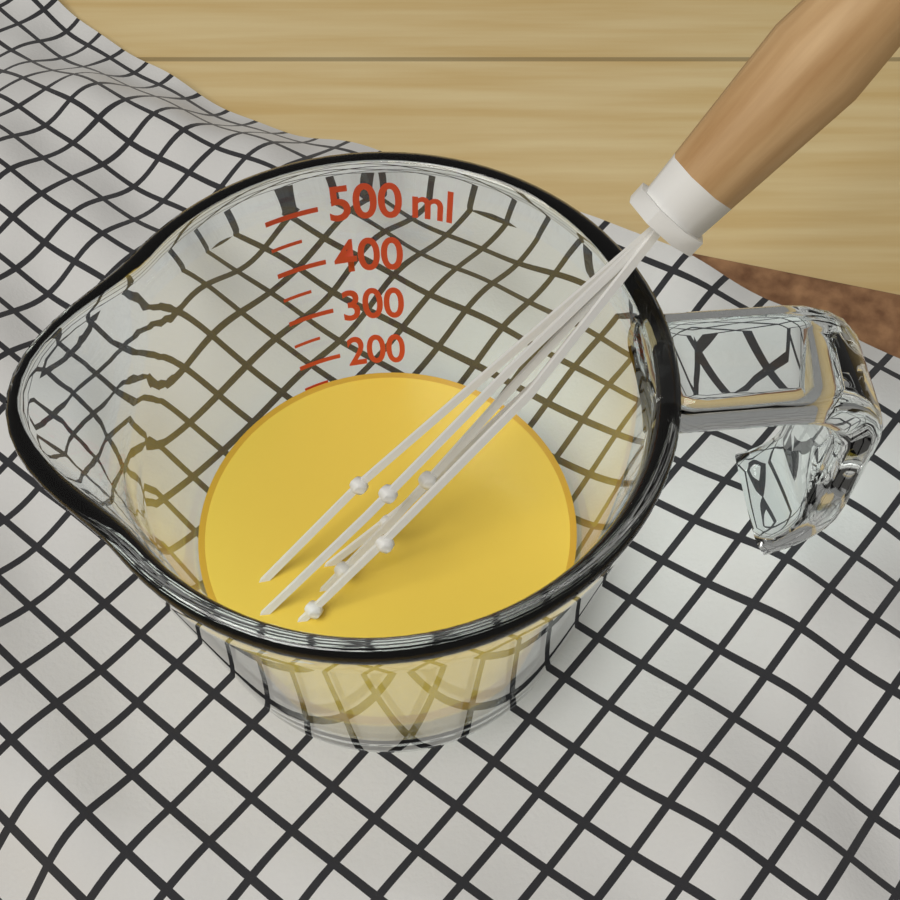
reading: 150 ml
